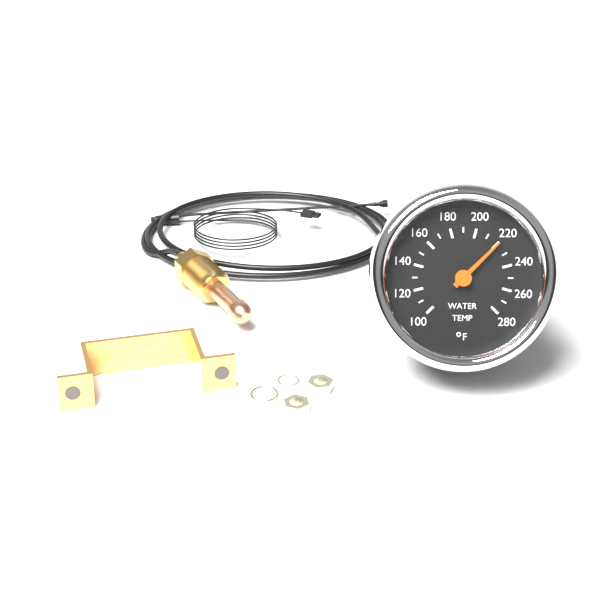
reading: 220 °F
